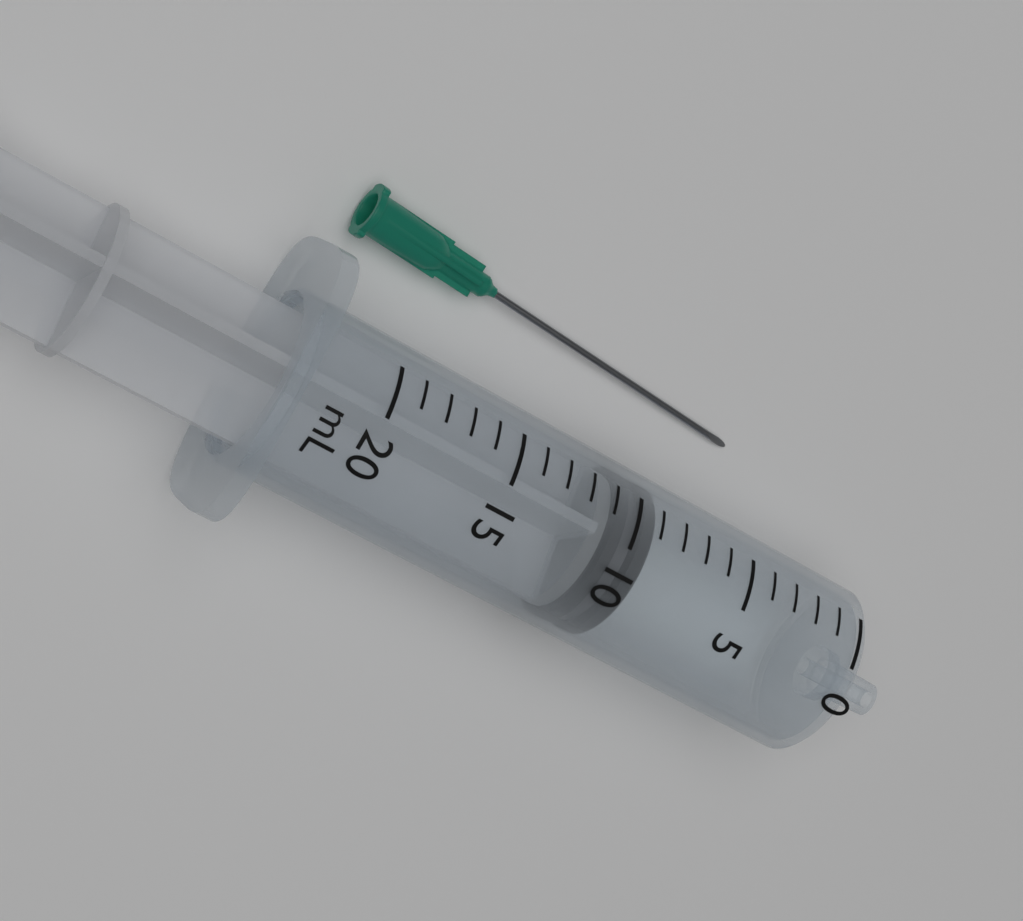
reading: 9 mL
